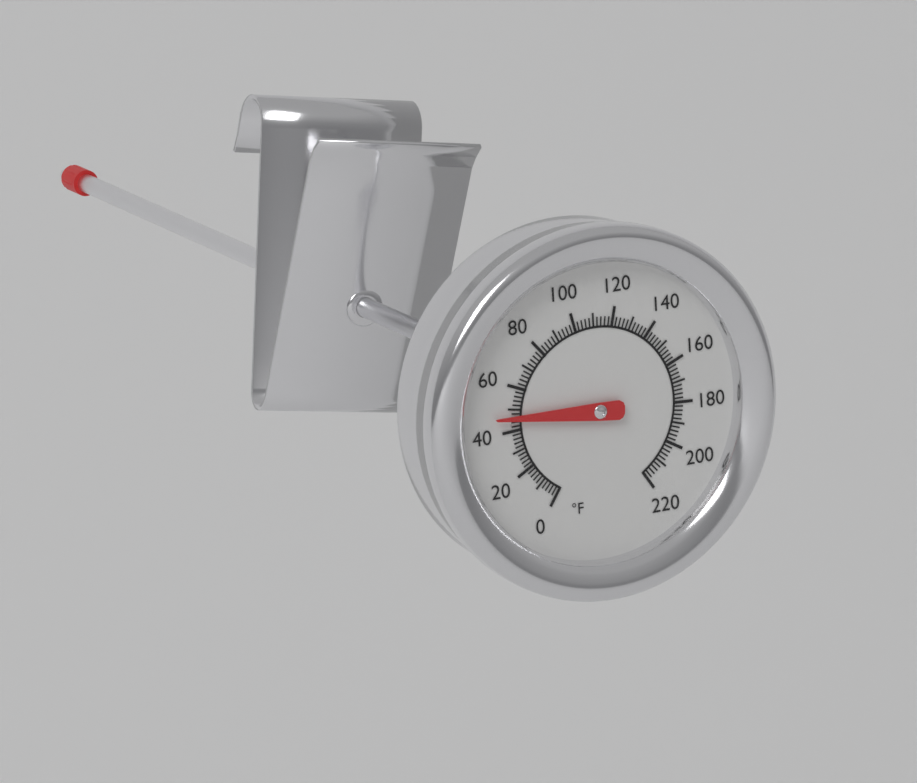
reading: 46 °F
